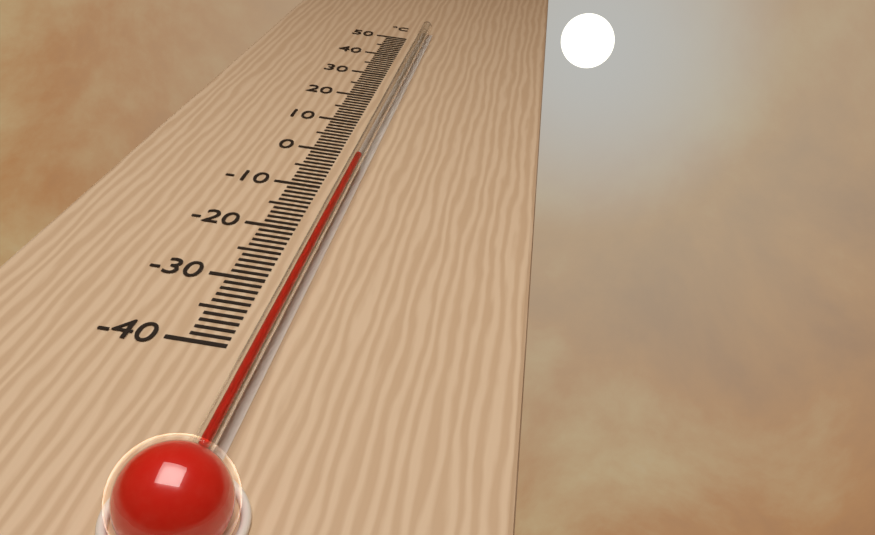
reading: -4 °C
